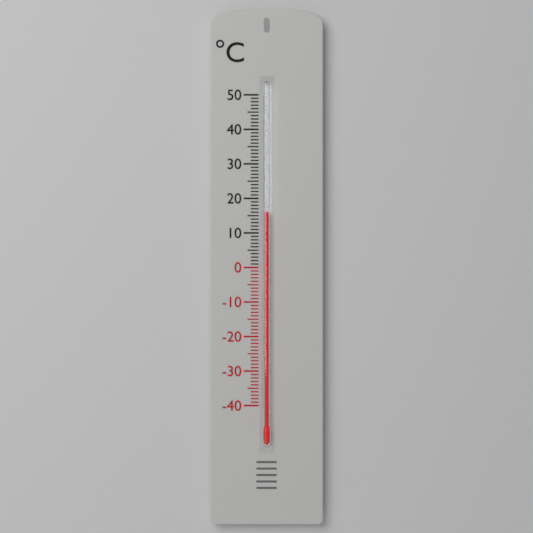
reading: 16 °C
